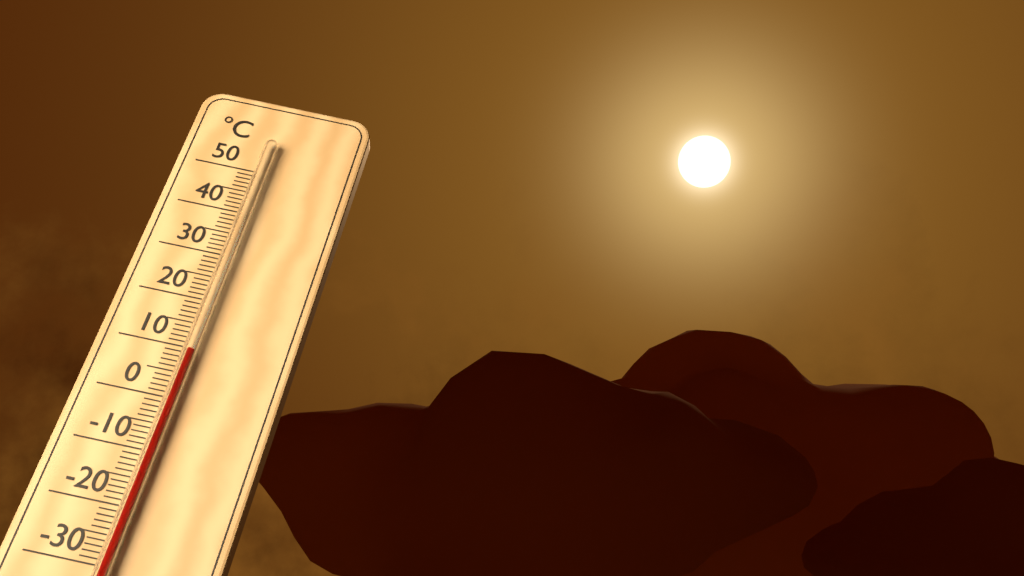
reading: 9 °C
